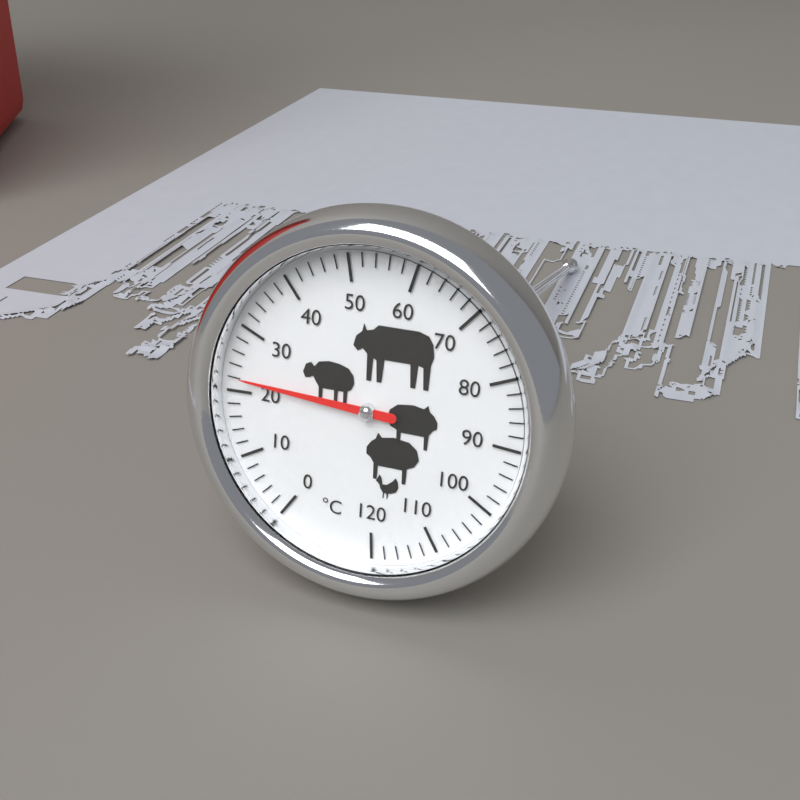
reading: 22 °C
